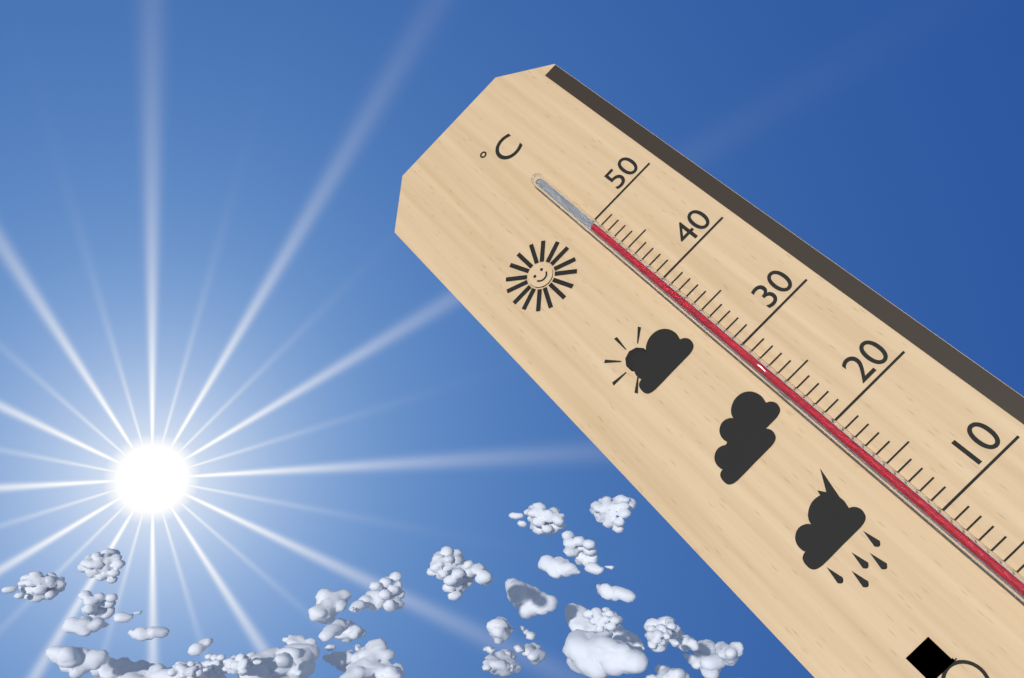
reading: 49 °C
